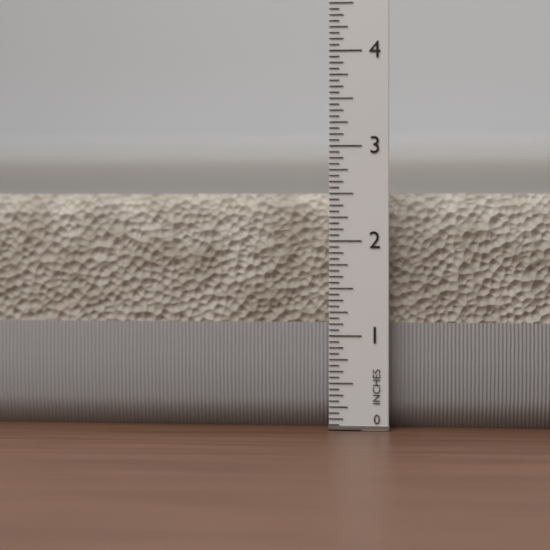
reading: 2.5000 in
